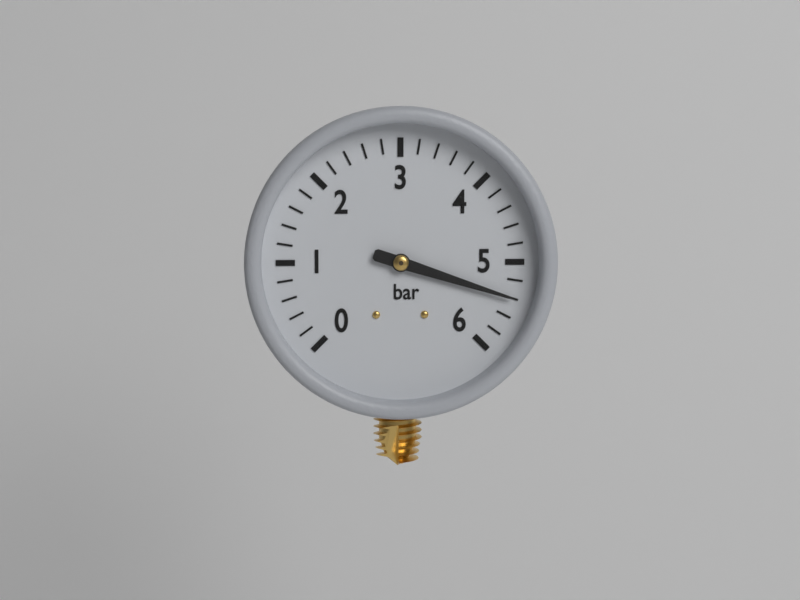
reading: 5.4 bar
